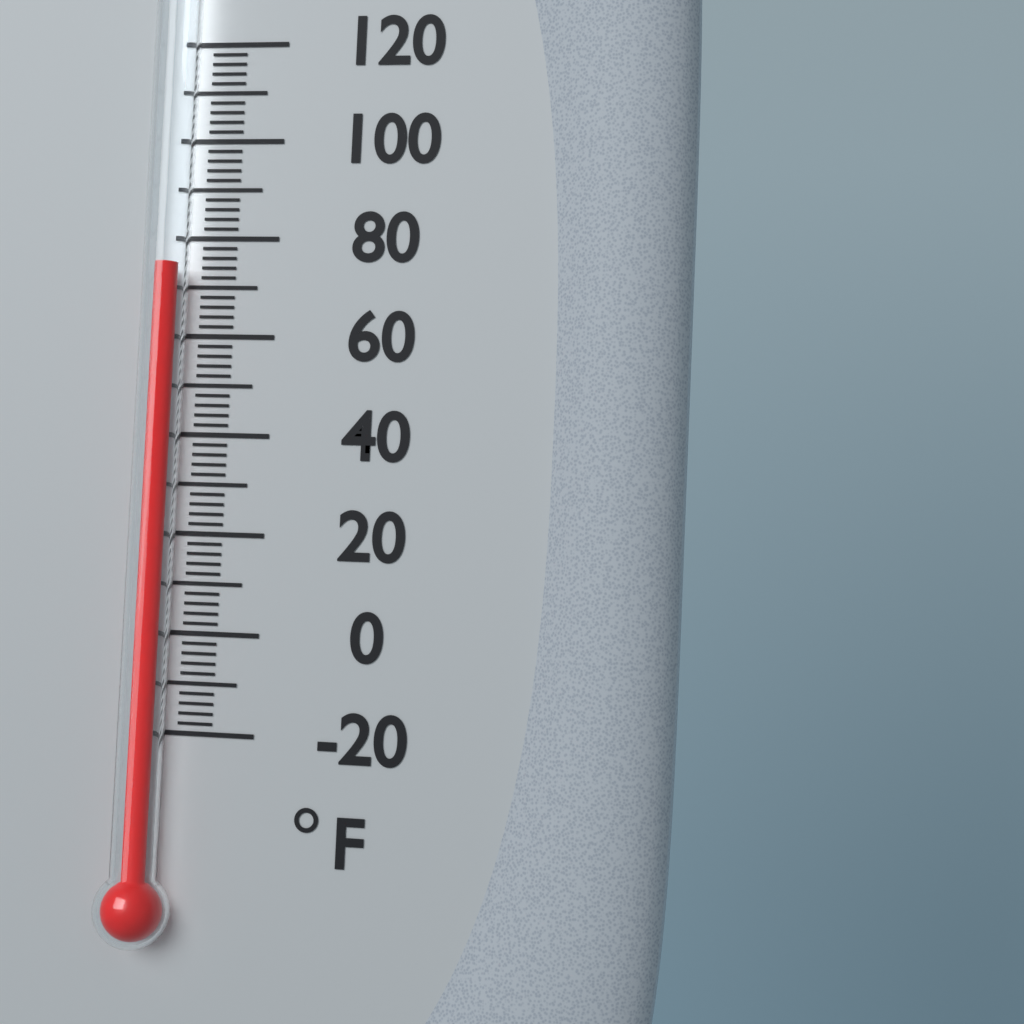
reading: 74 °F
